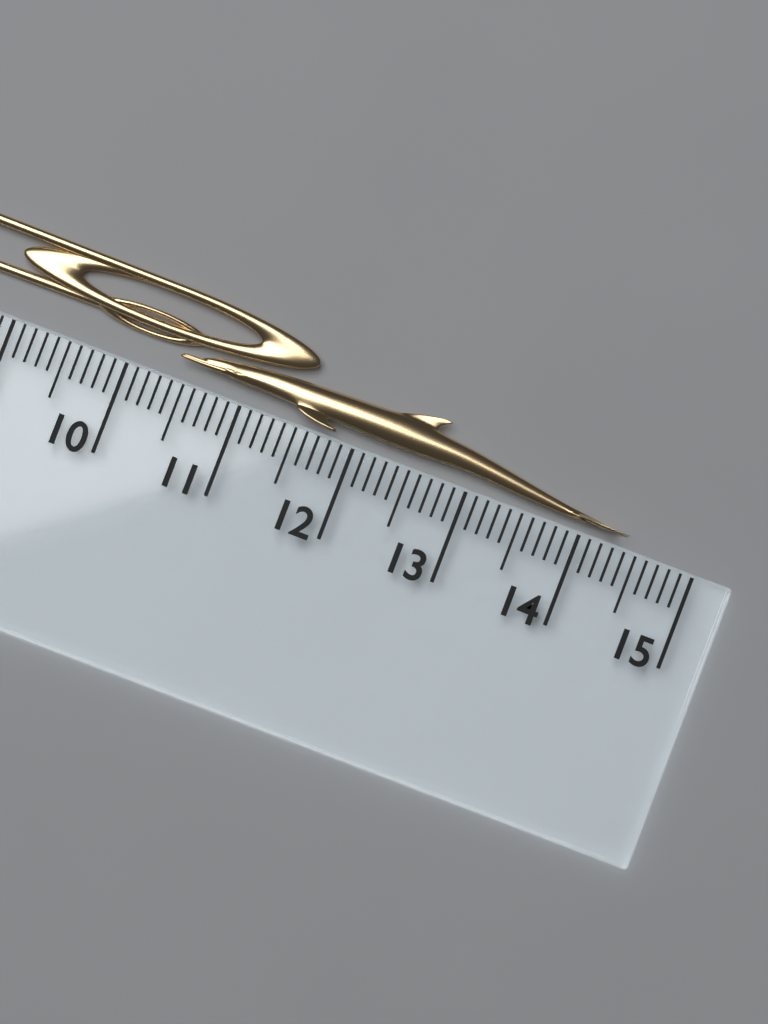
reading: 14.4 cm
